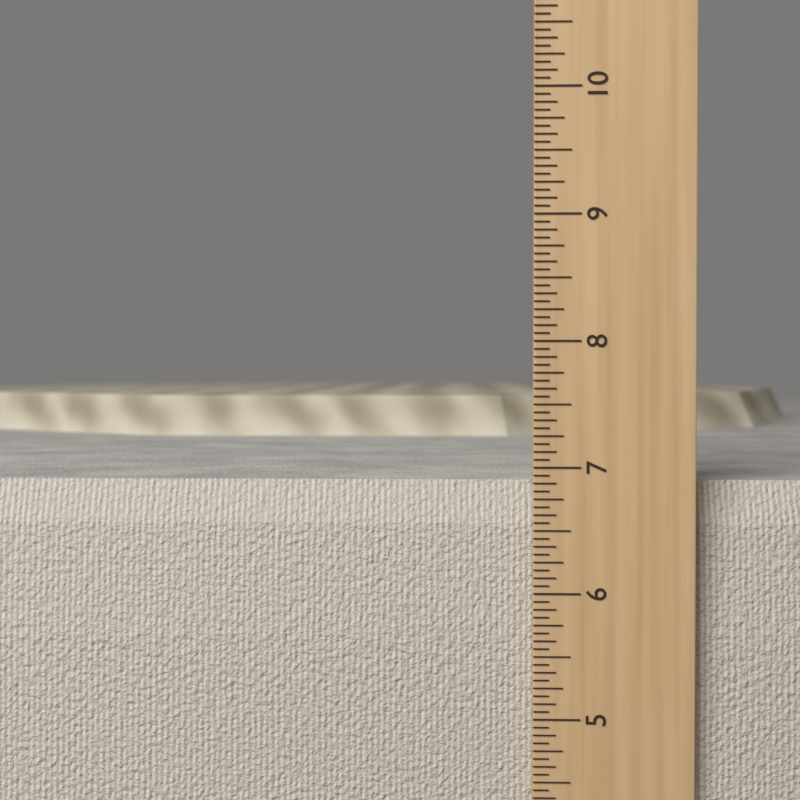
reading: 6.8750 in
